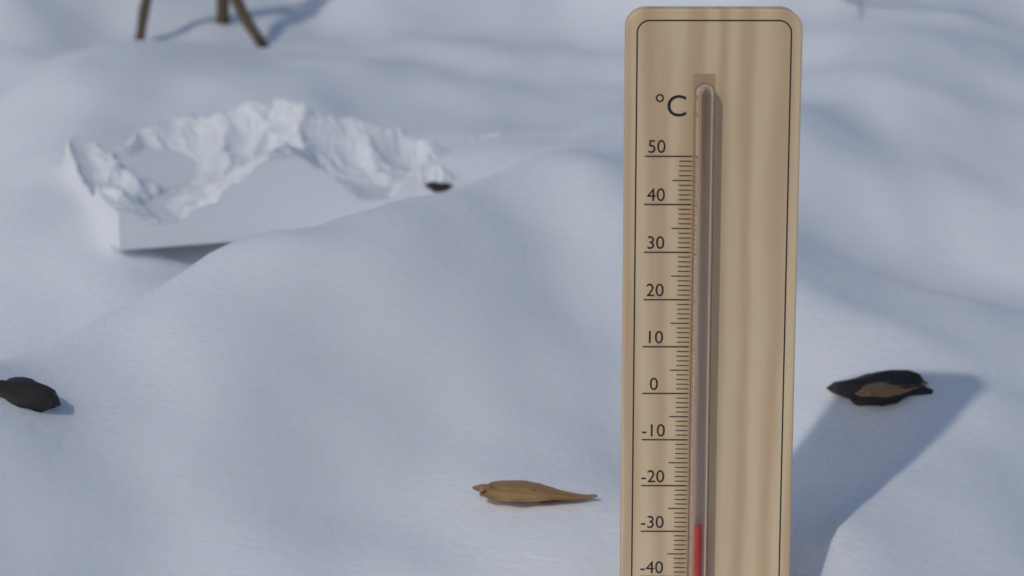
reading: -28 °C
